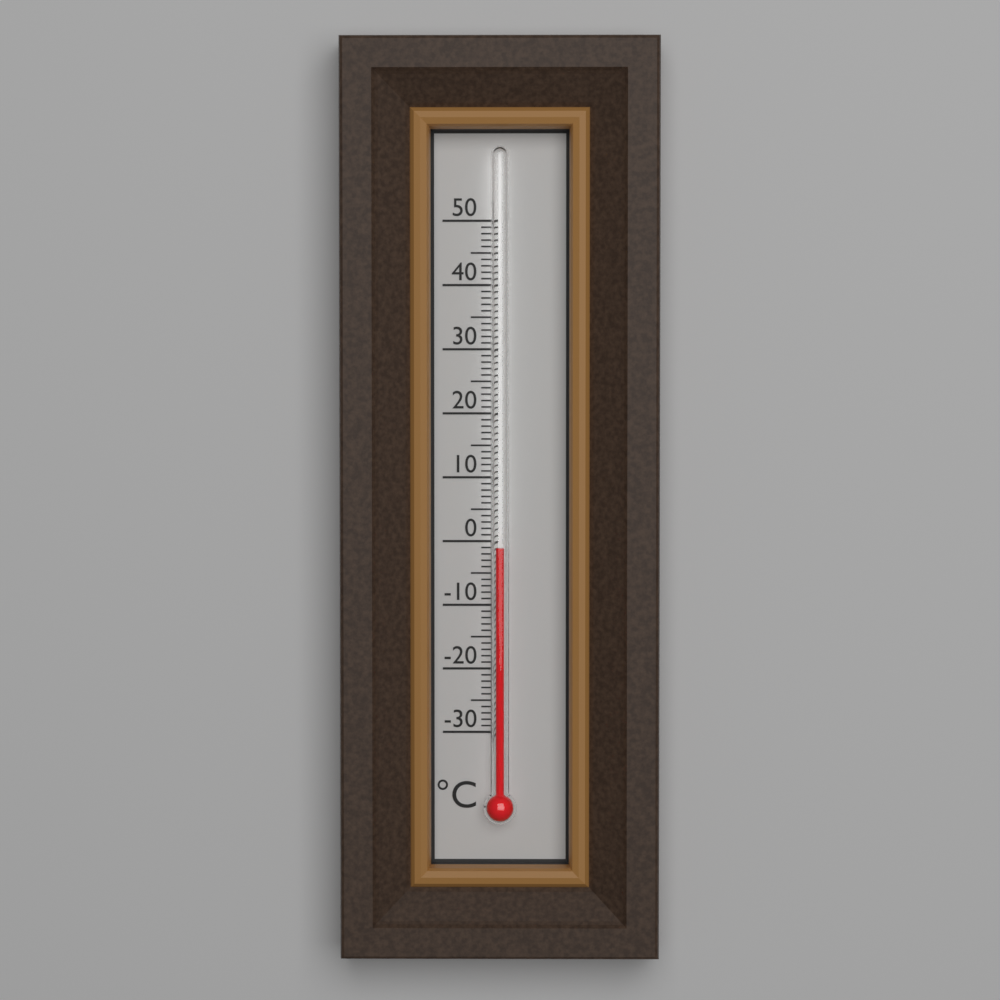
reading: -1 °C
